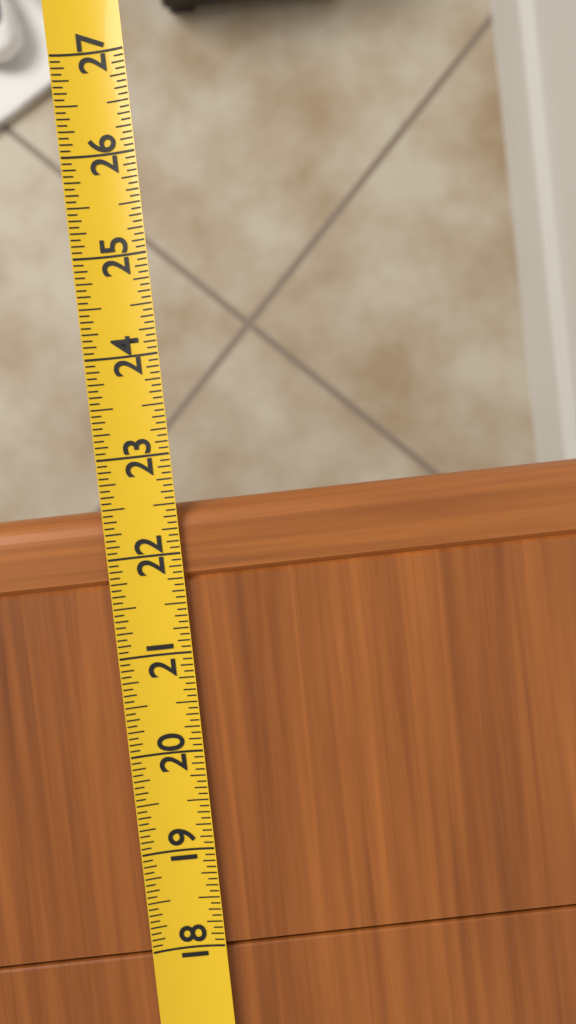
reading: 22.5000 (no unit)
